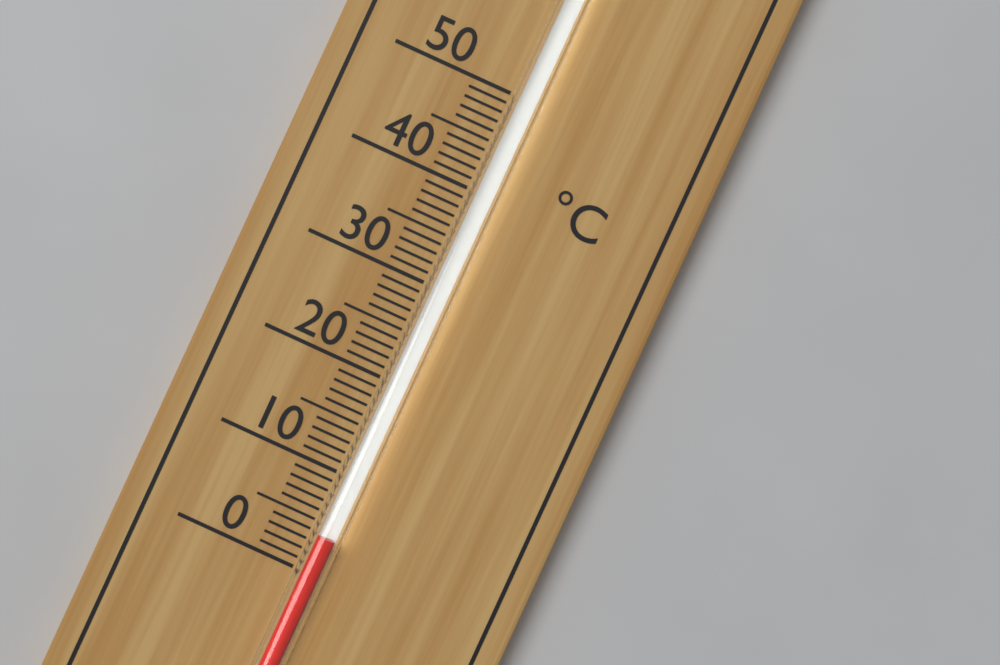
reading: 4 °C
